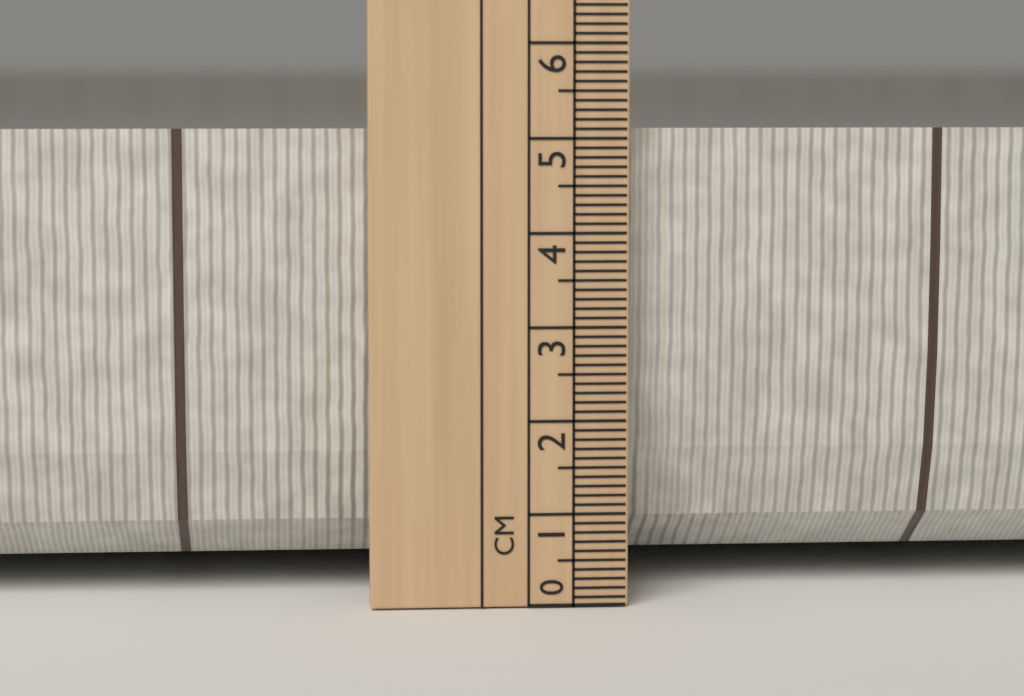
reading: 5.1 cm
